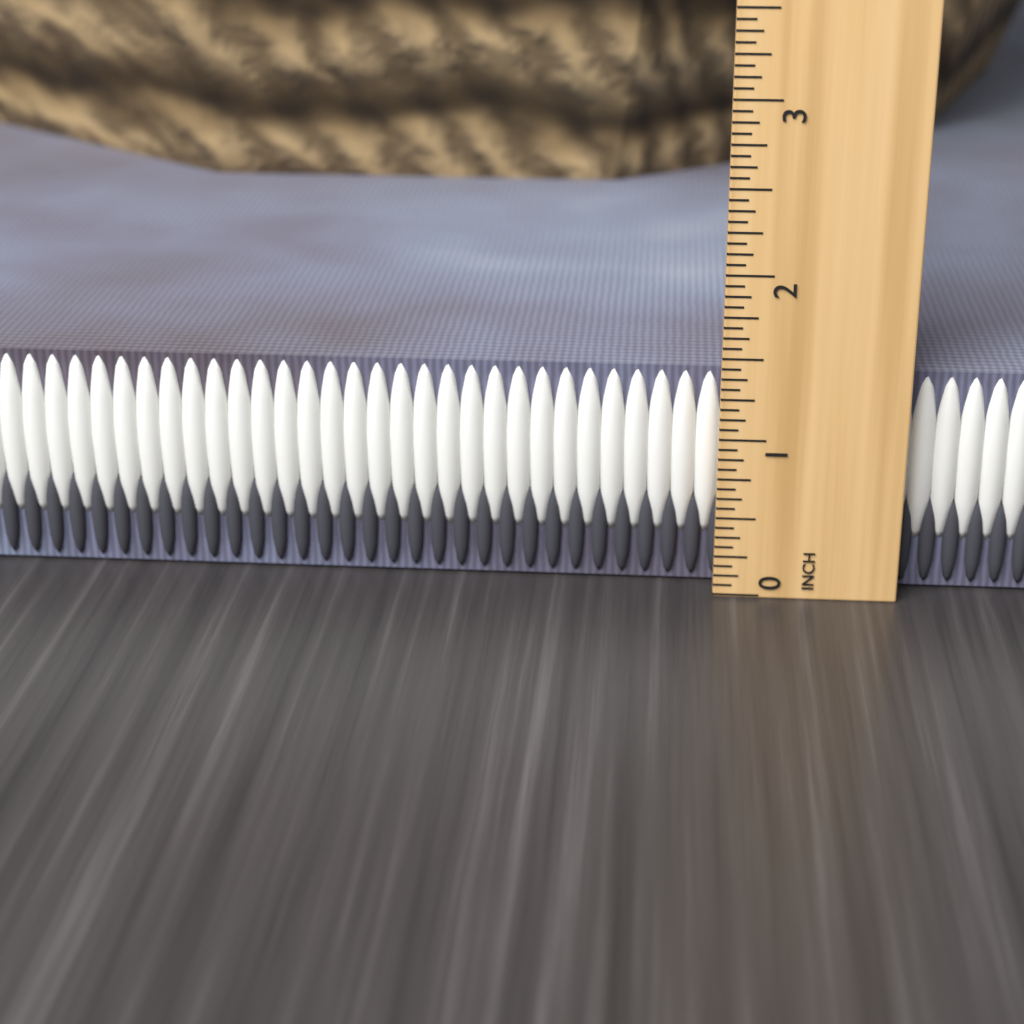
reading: 1.3750 in
